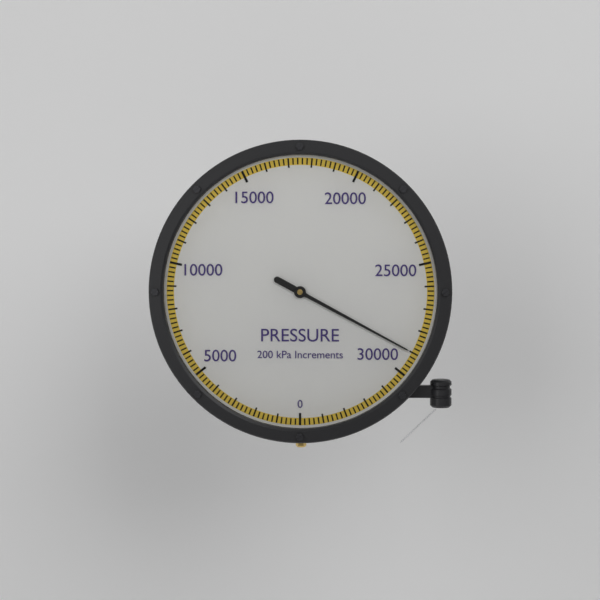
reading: 29000 kPa
